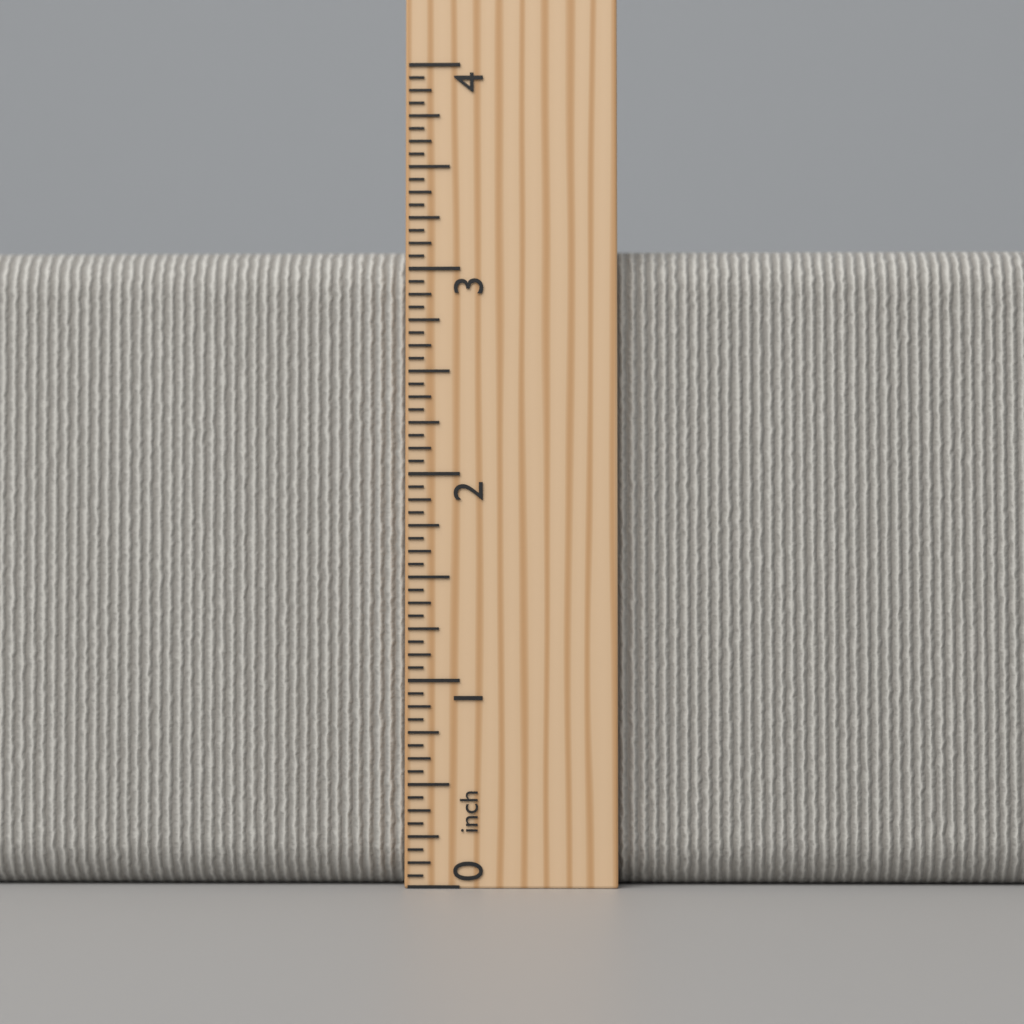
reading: 3.1250 inch
